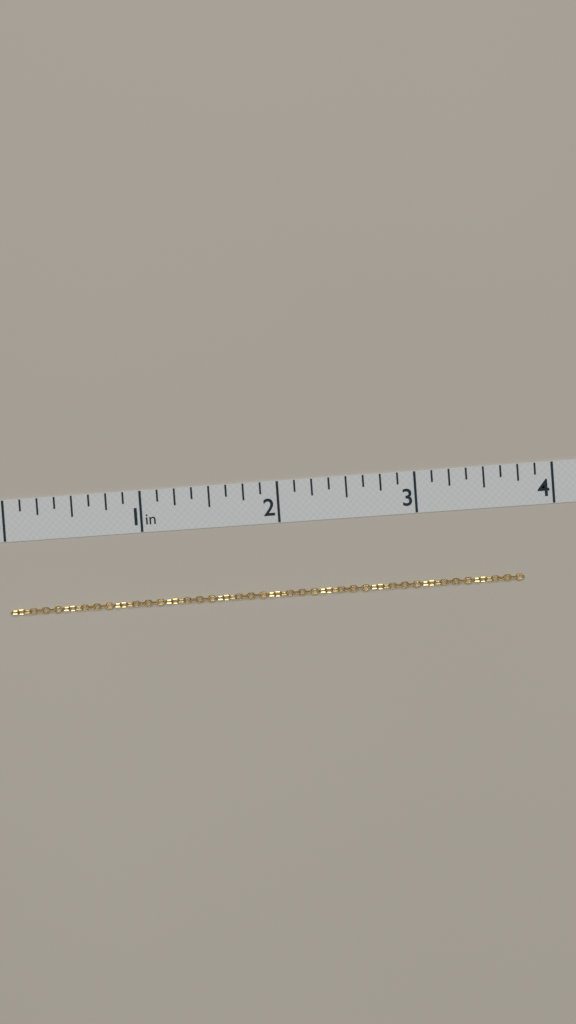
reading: 3.750 in
